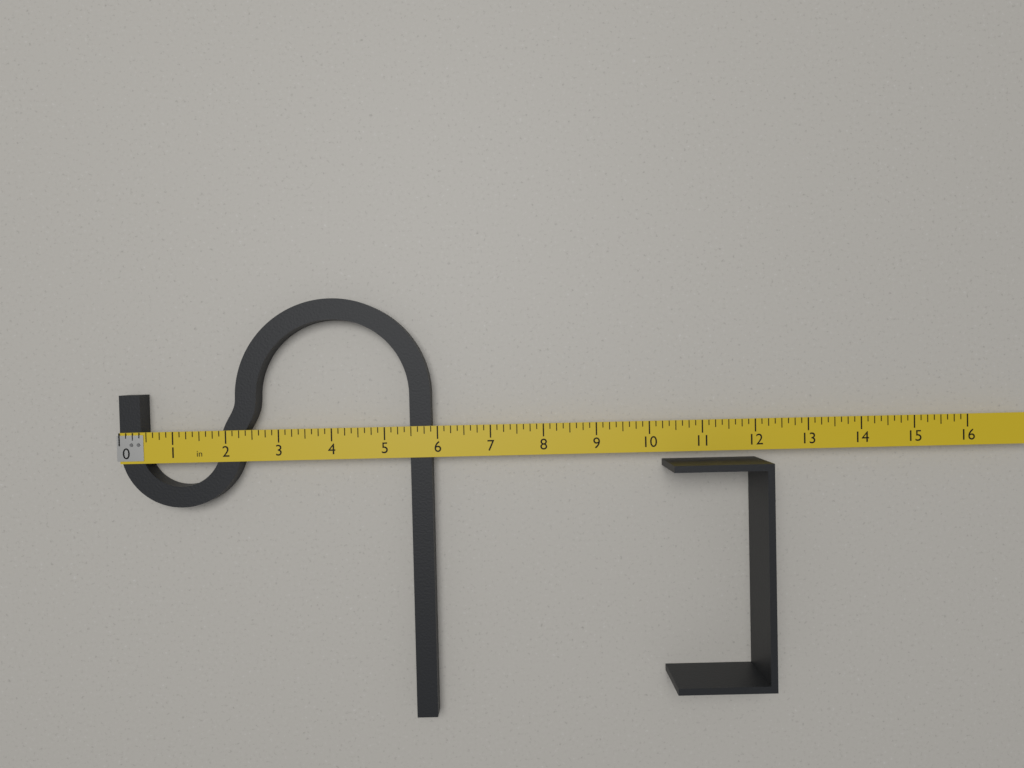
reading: 5.875 in
